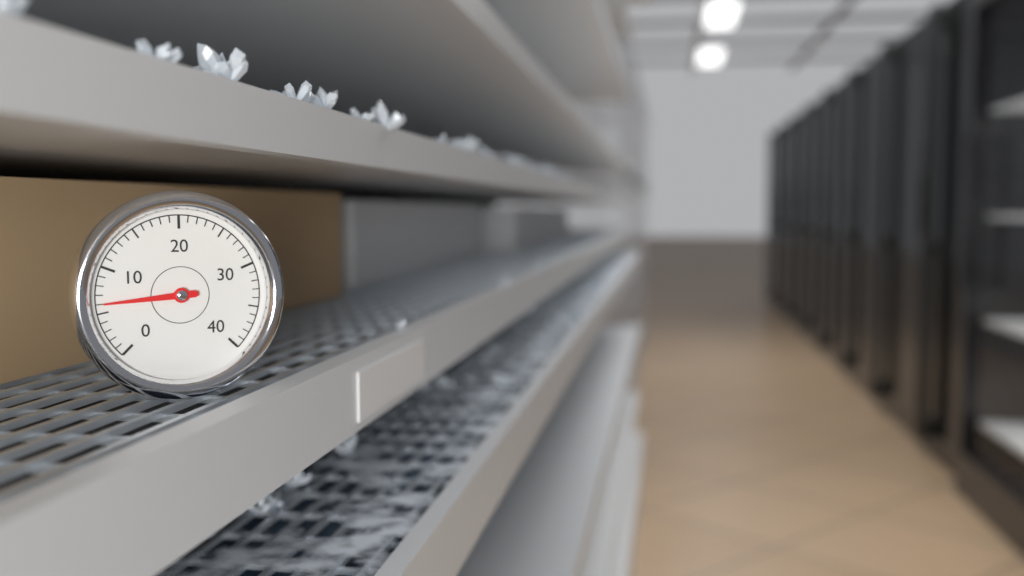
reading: 6 (no unit)
